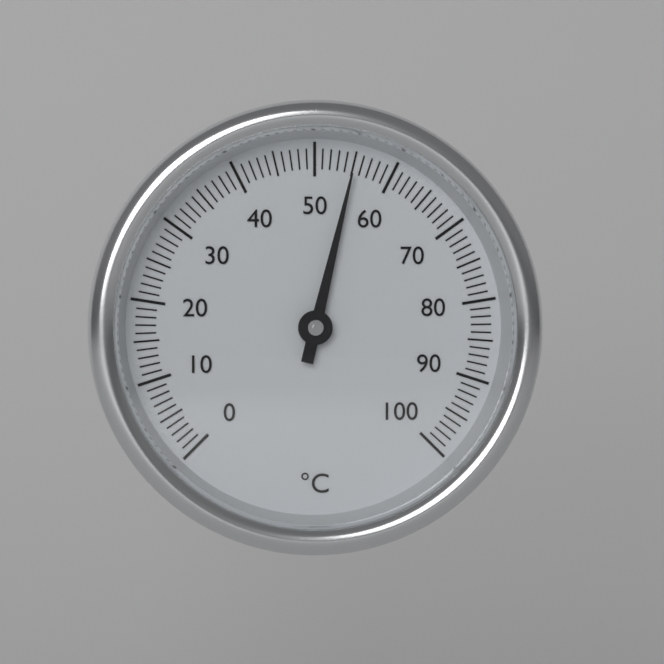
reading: 55 °C
